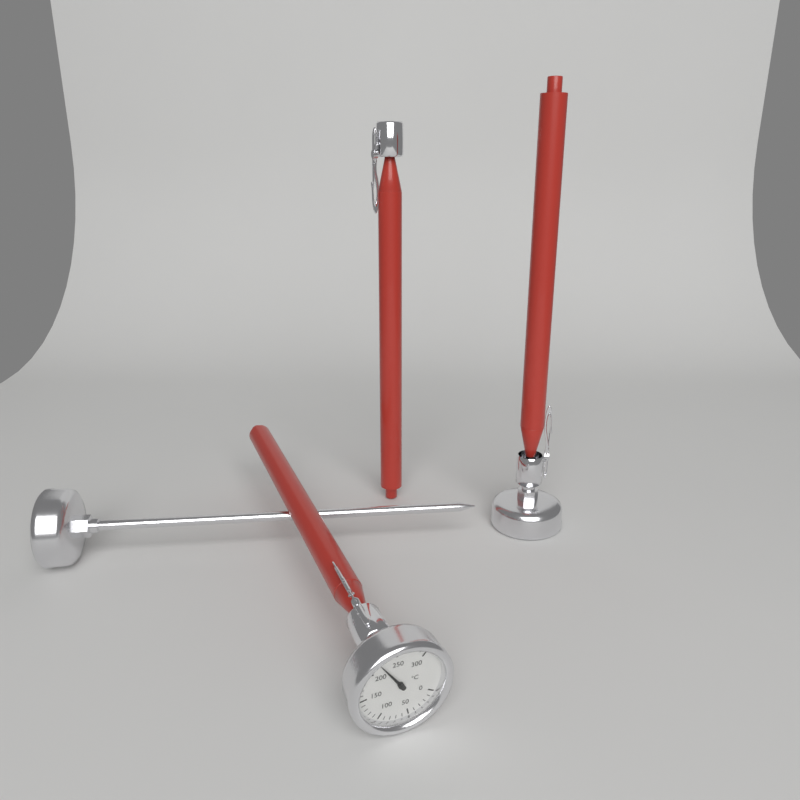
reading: 220 °C
